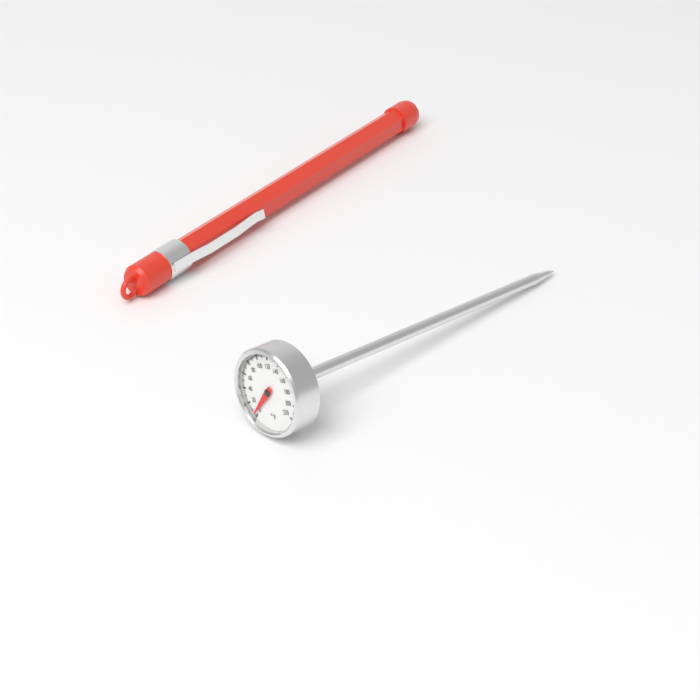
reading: 4 °F
